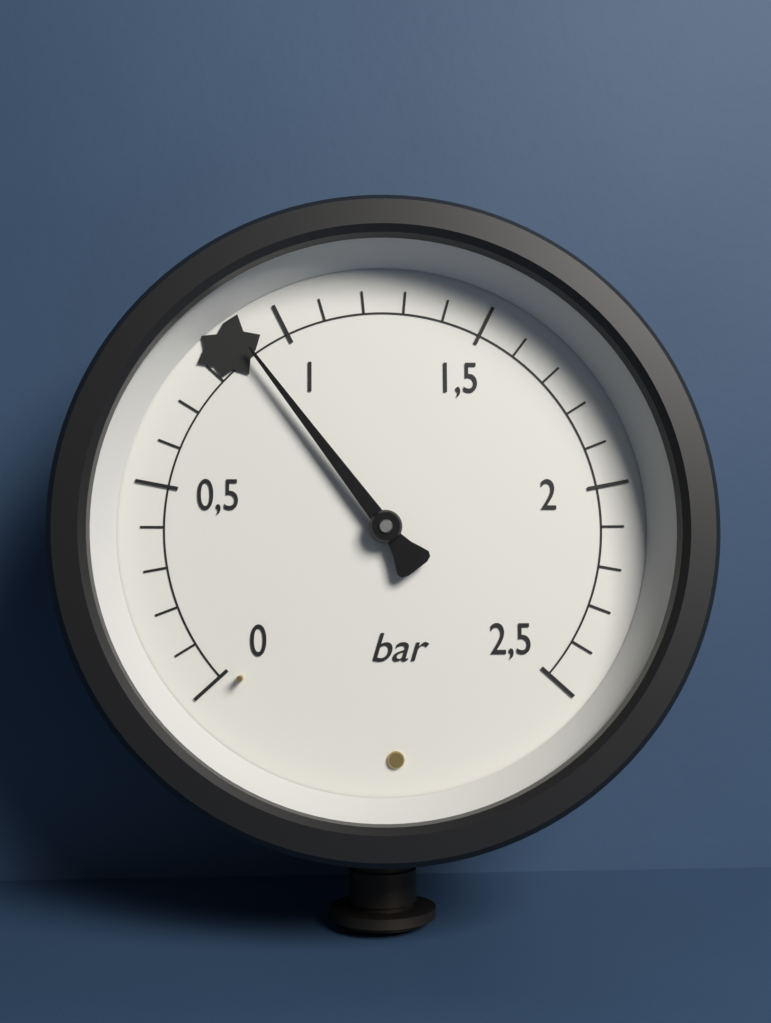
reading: 0.9 bar
